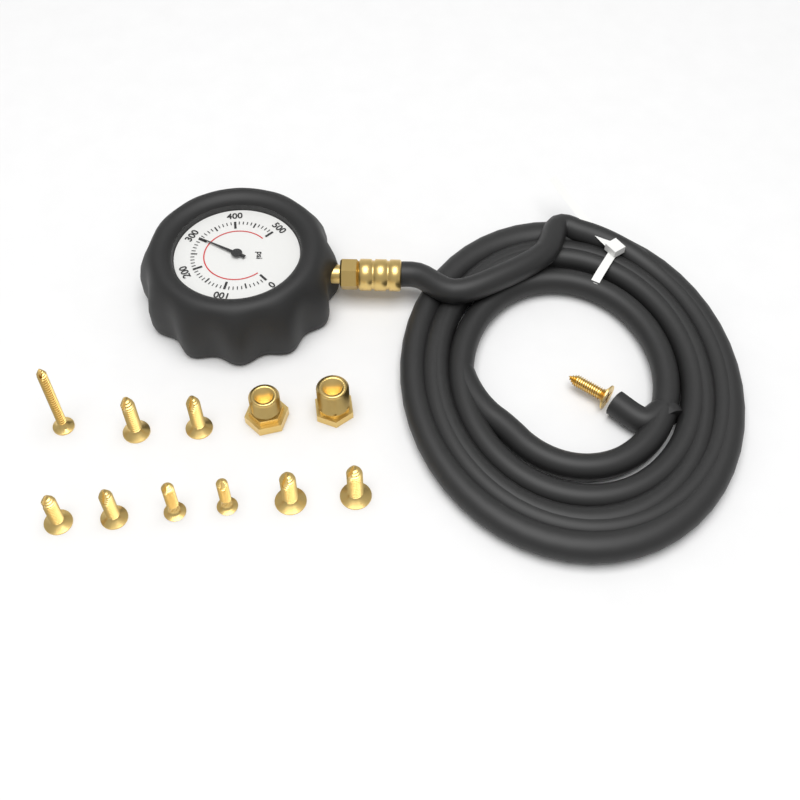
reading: 300 psi
